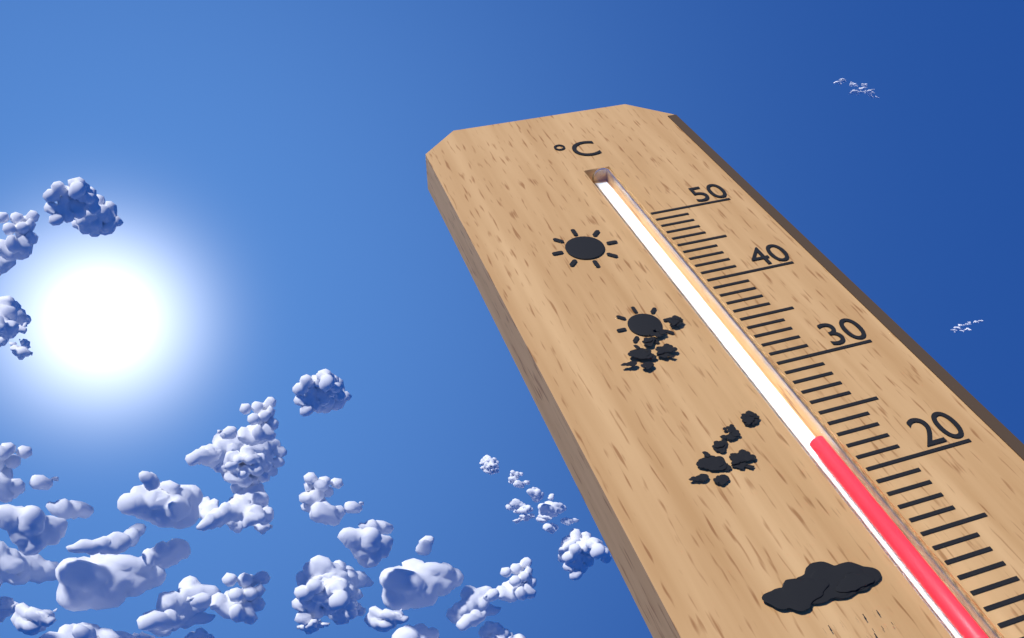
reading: 23 °C
